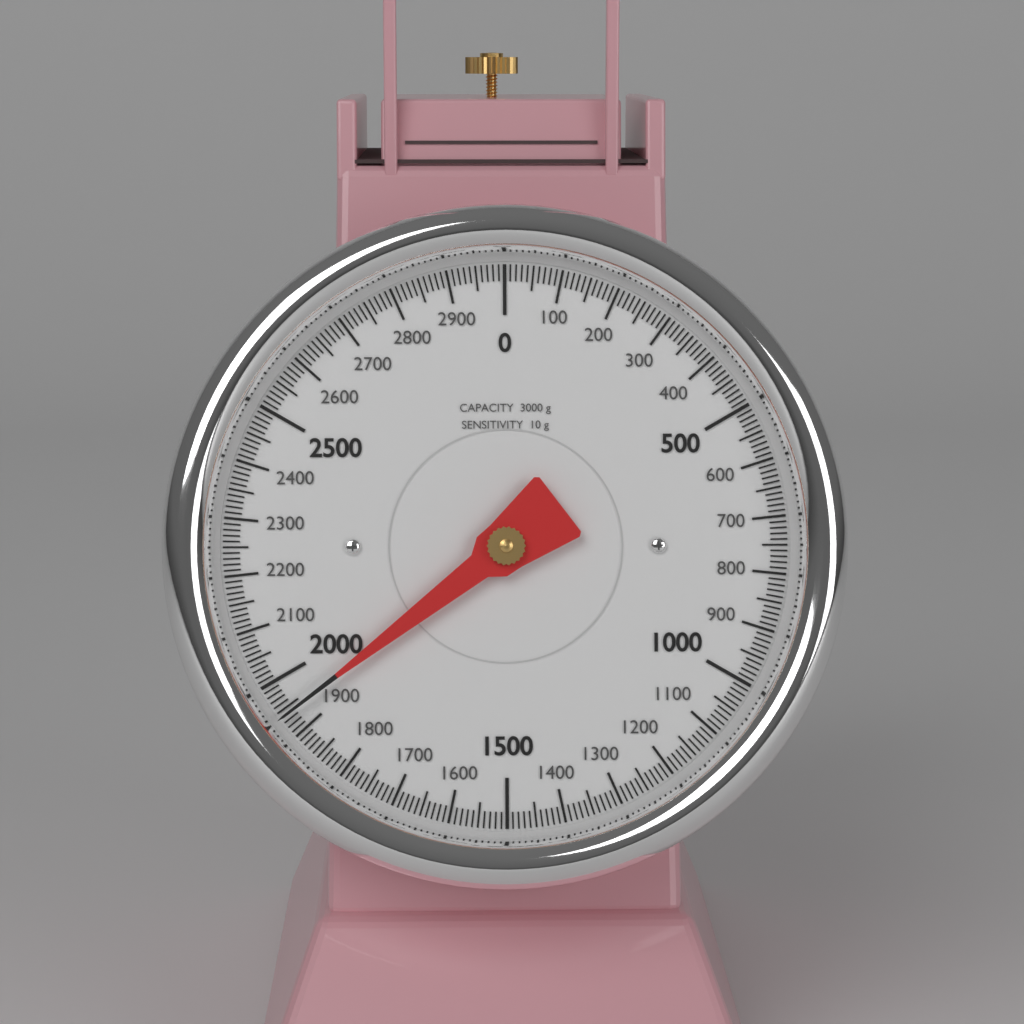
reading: 1940 g
